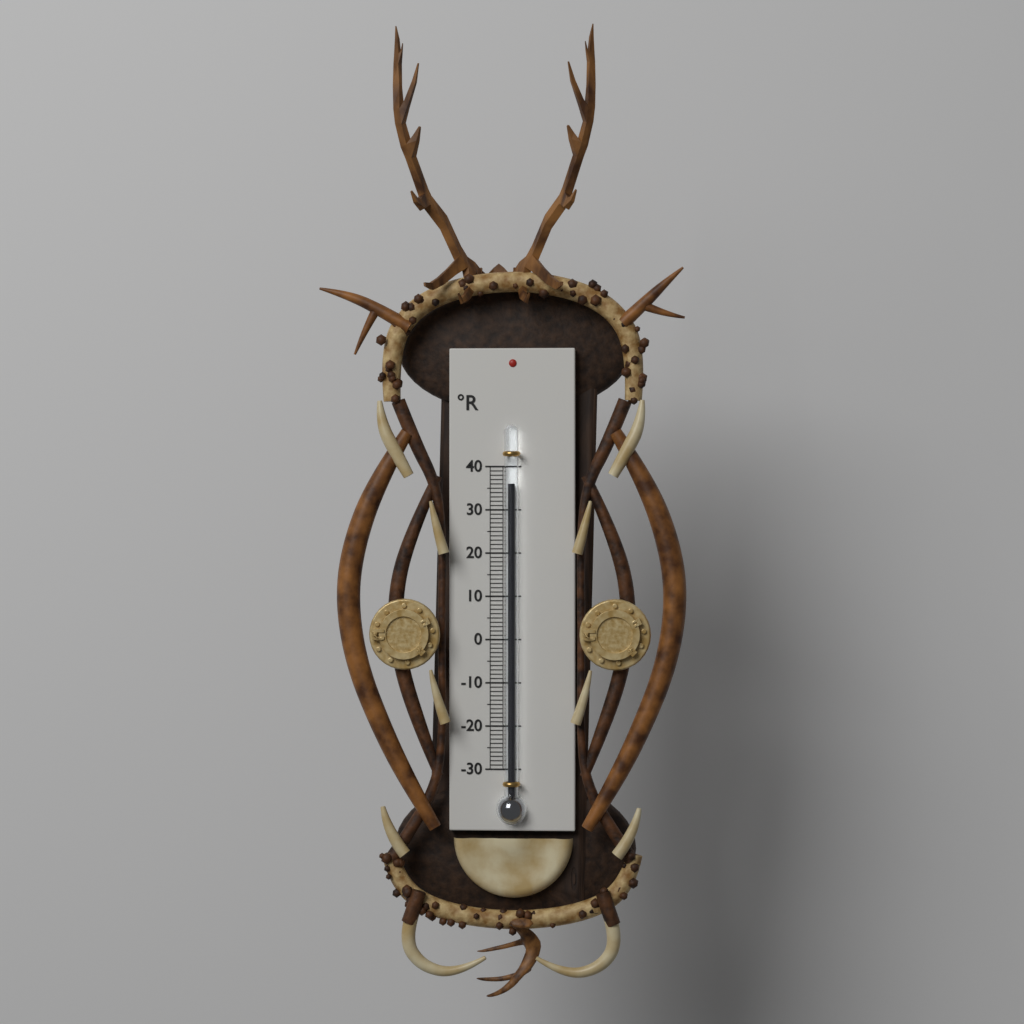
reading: 36 °R
